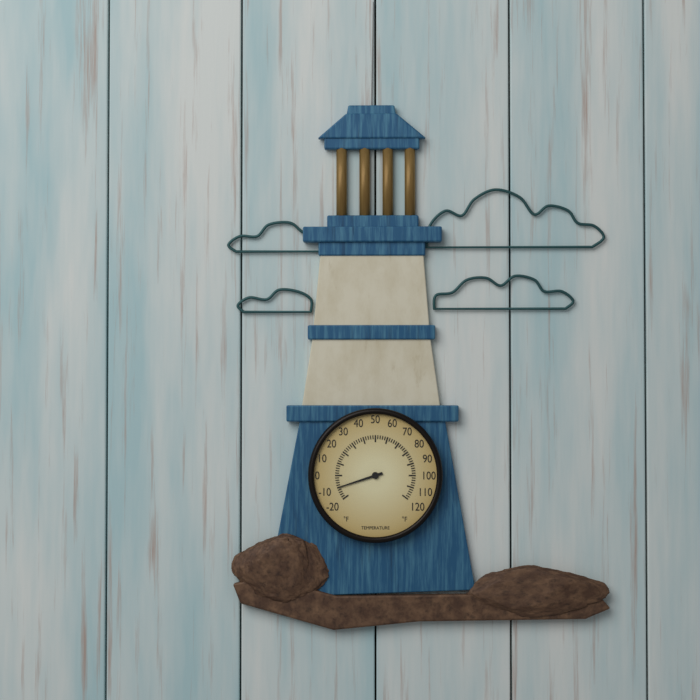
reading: -10 °F
